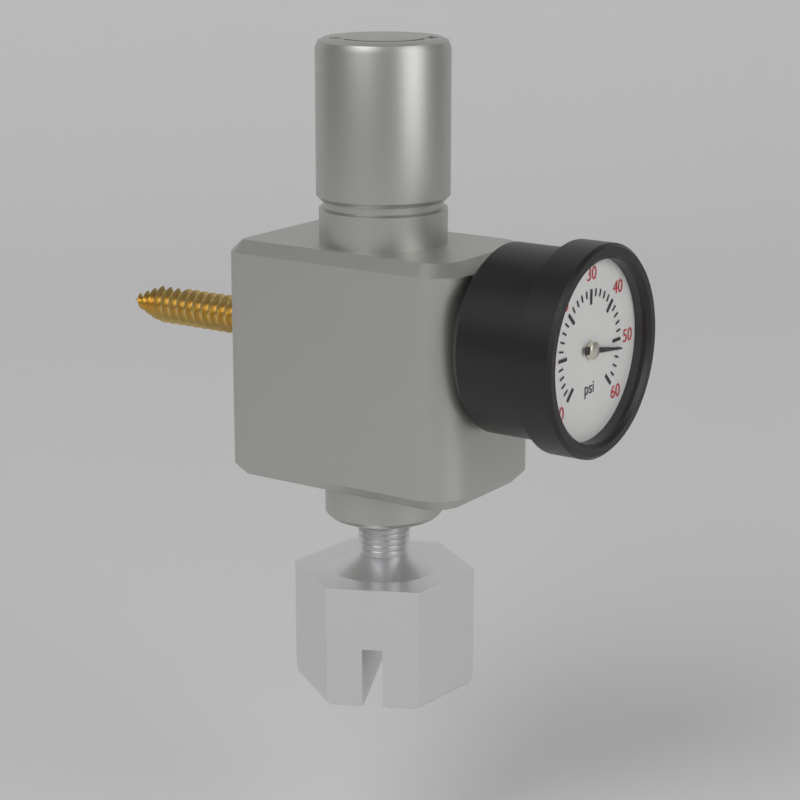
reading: 52 psi
